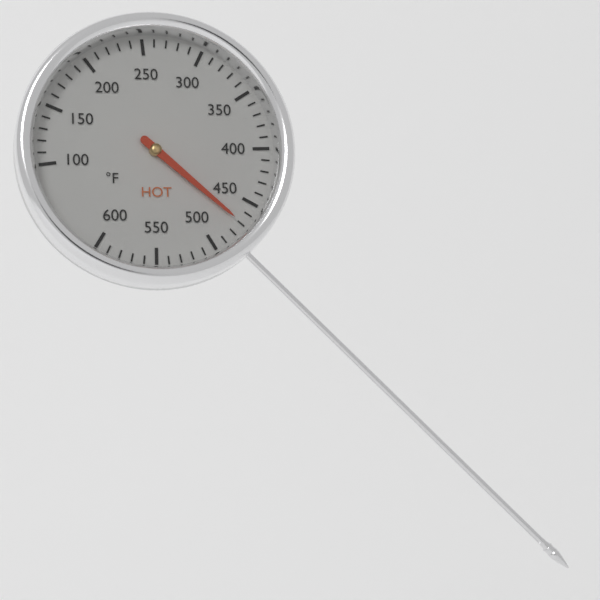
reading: 470 °F
